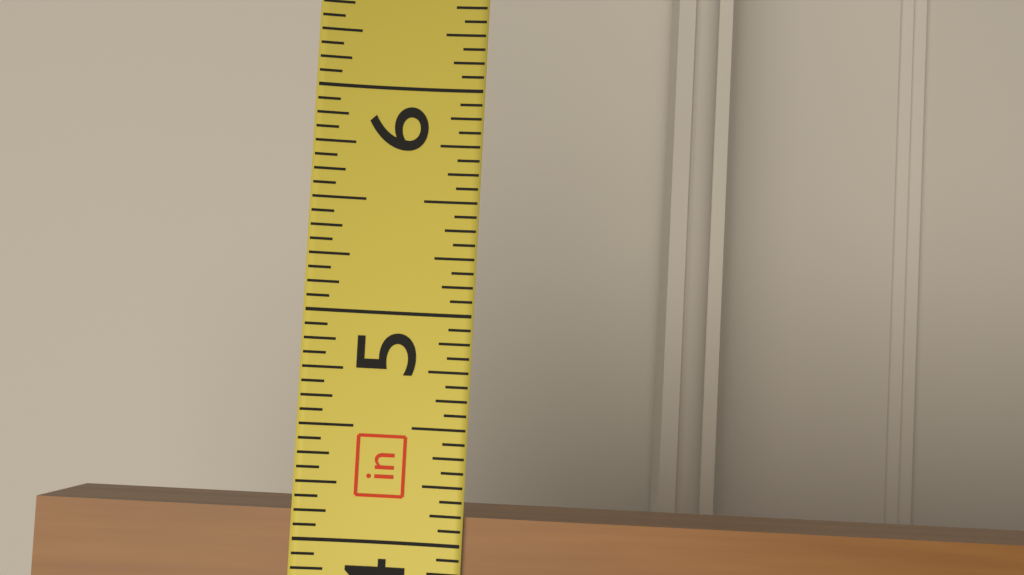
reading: 4.1250 in
